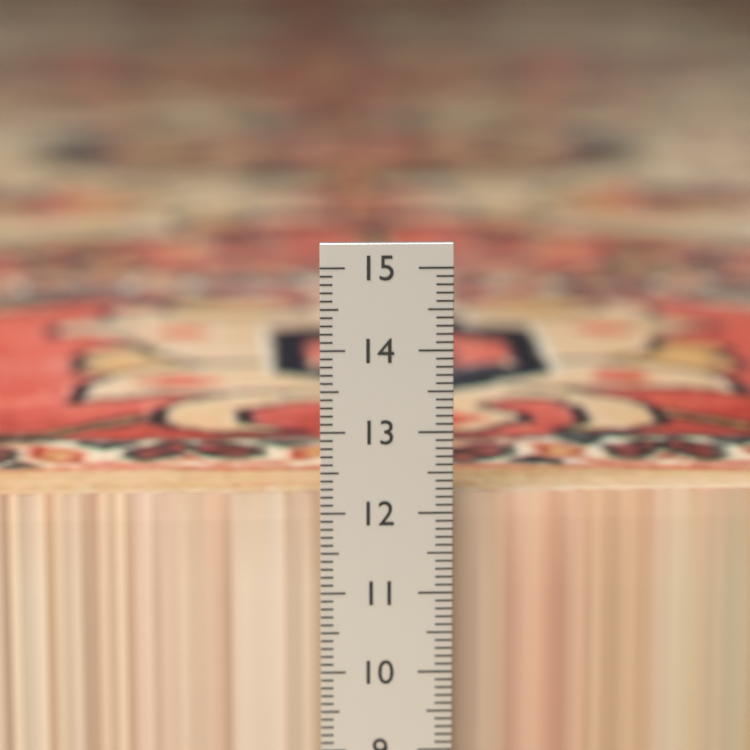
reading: 12.1 cm
